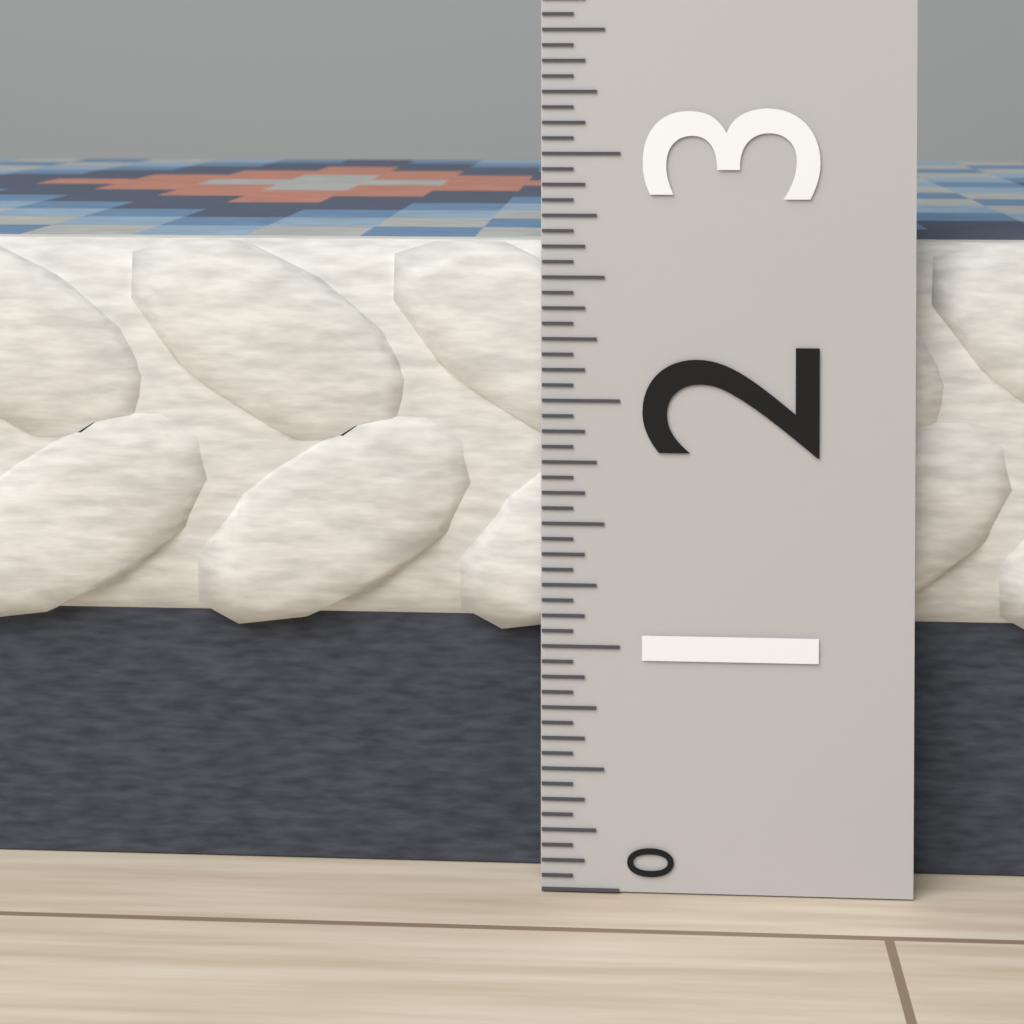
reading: 2.6250 (no unit)
